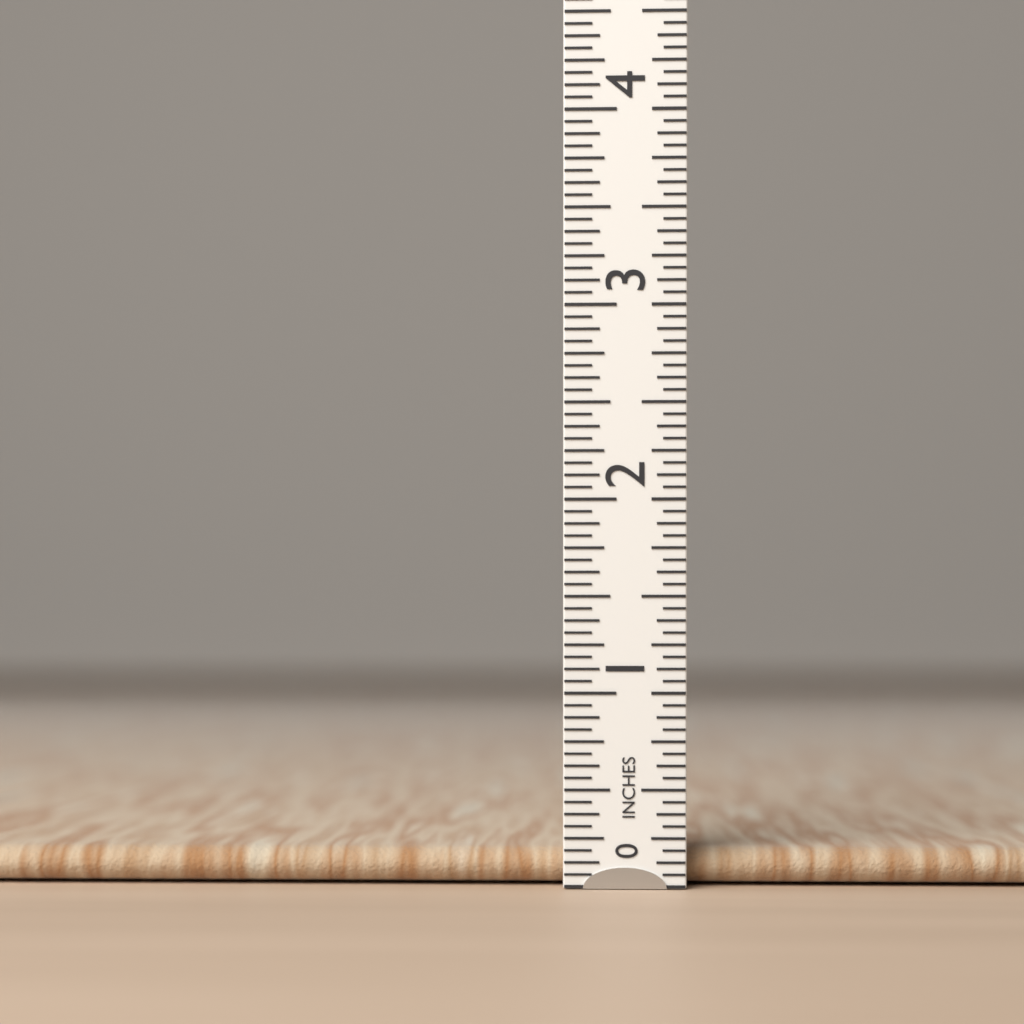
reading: 0.1875 in
